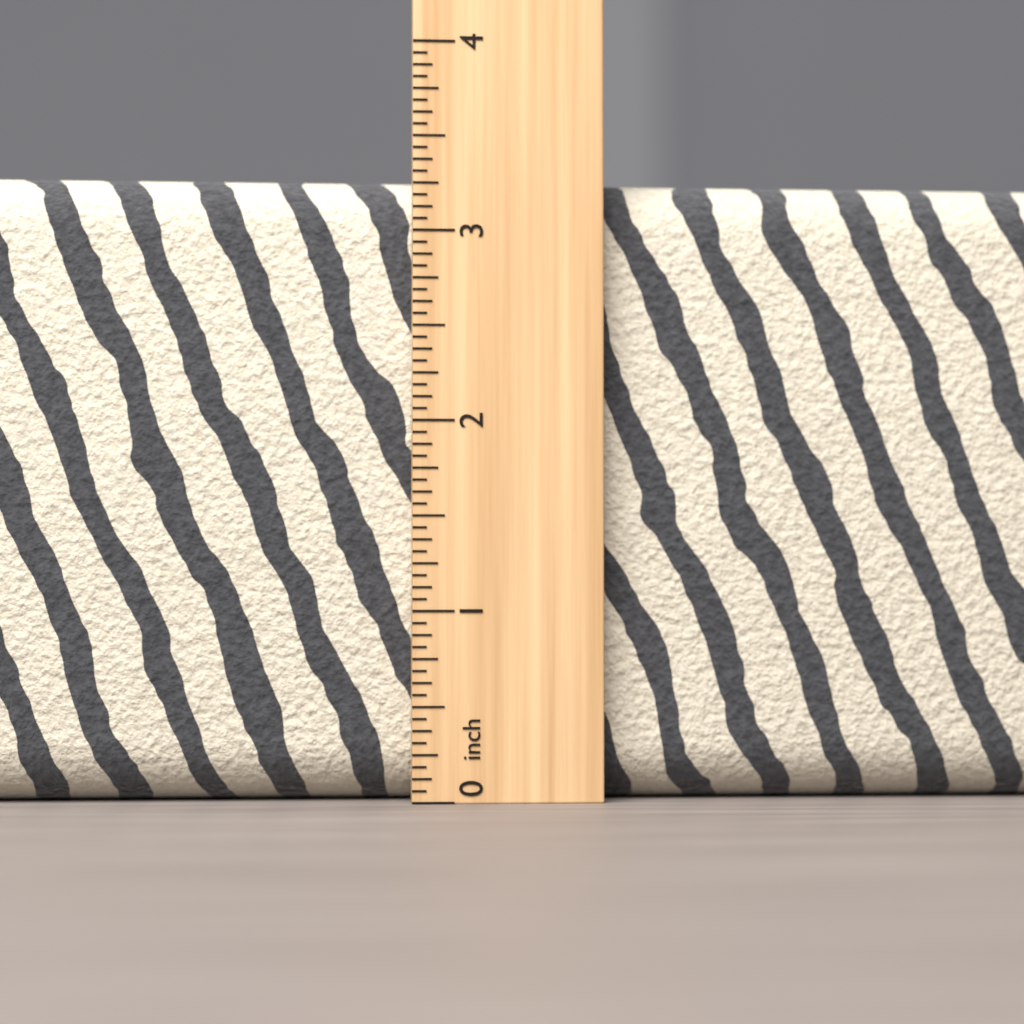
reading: 3.3125 inch
